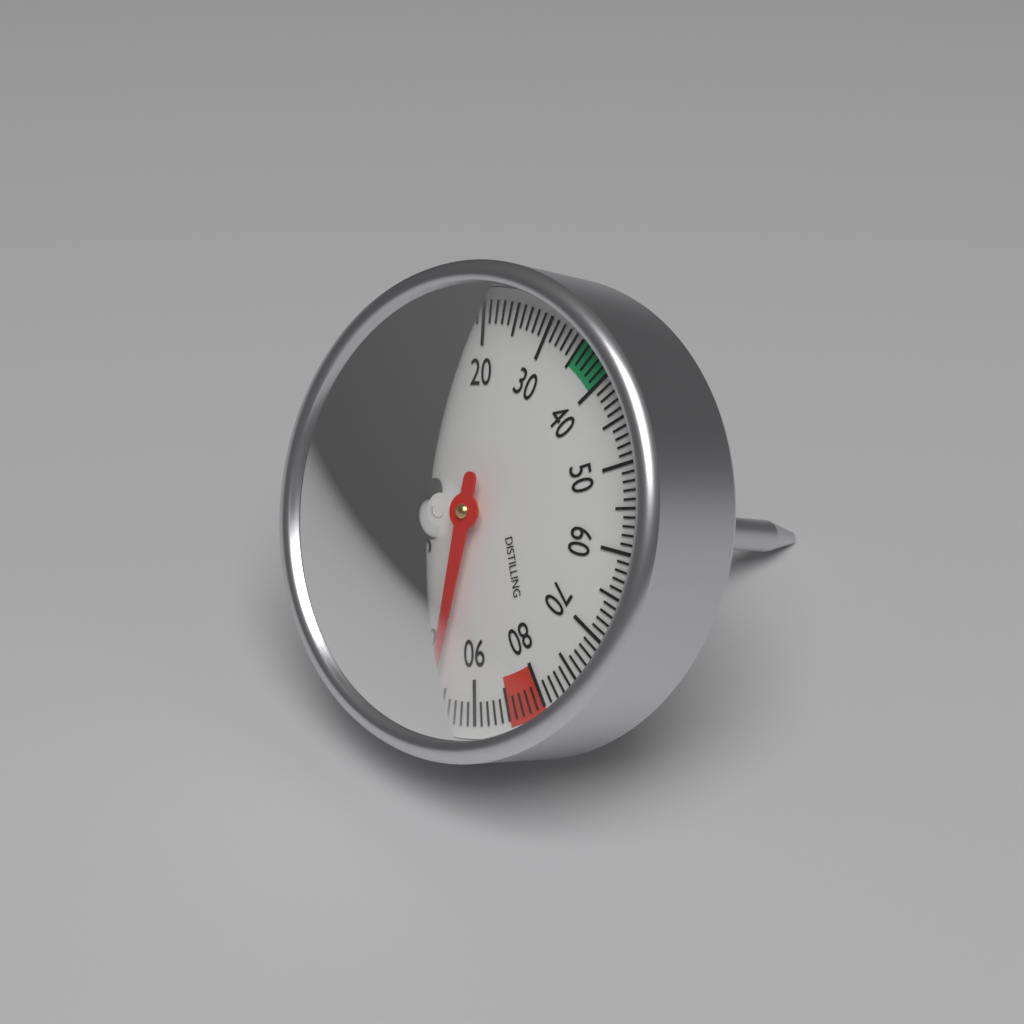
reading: 96 °C
